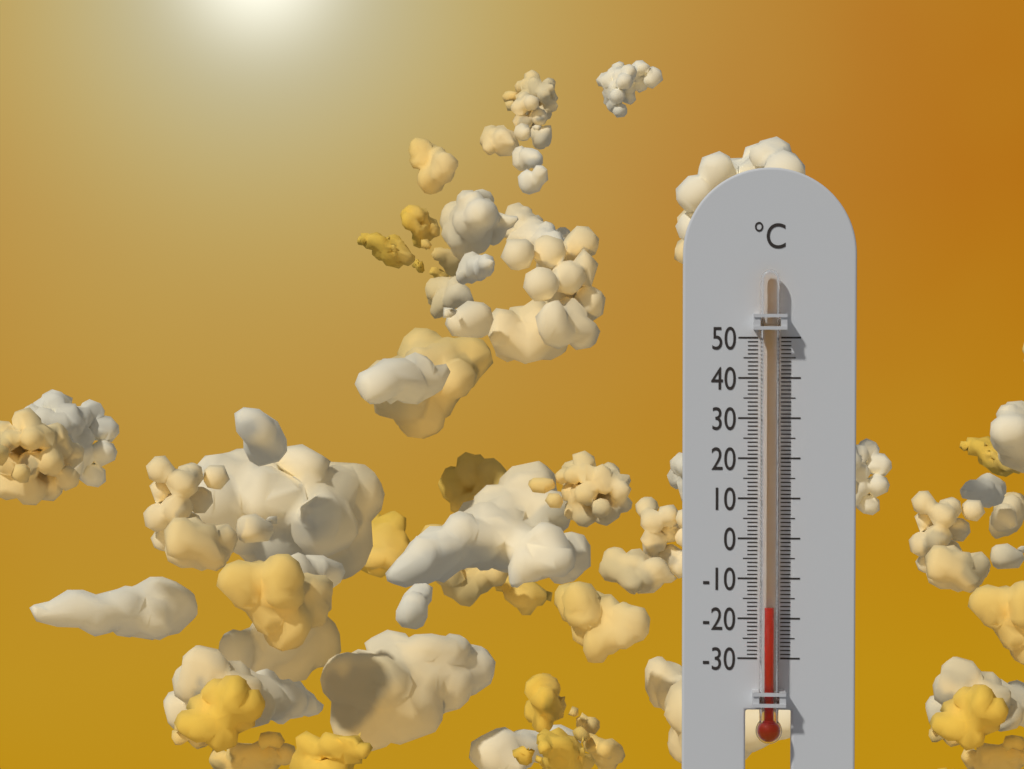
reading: -17 °C
